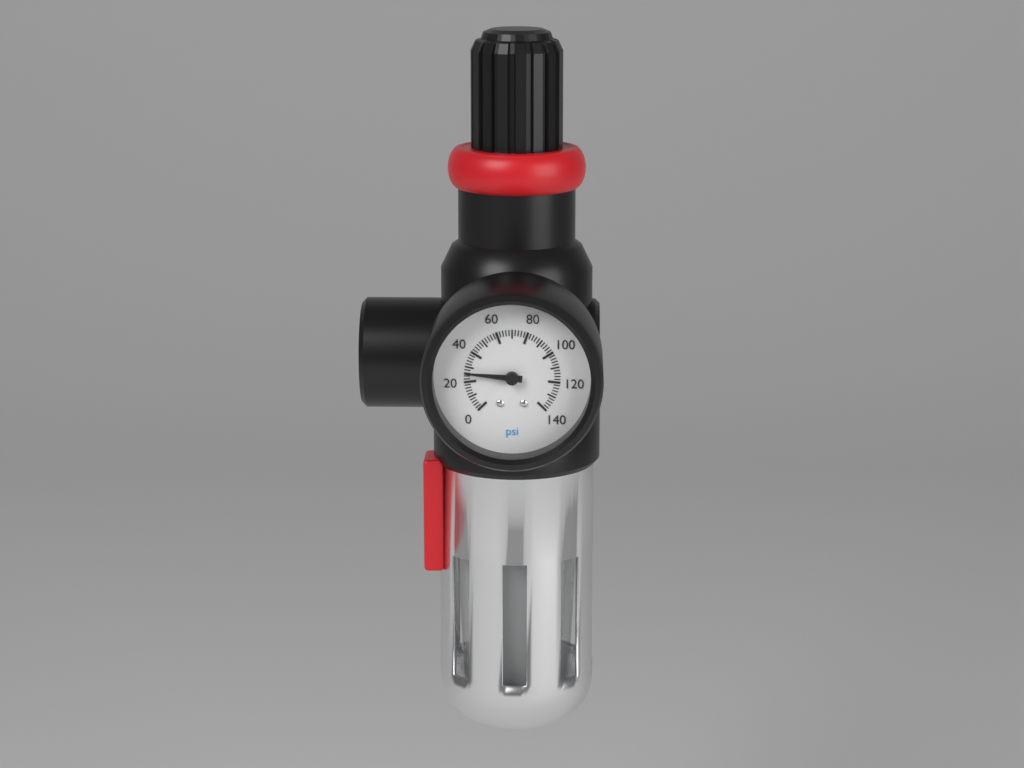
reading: 26 psi
